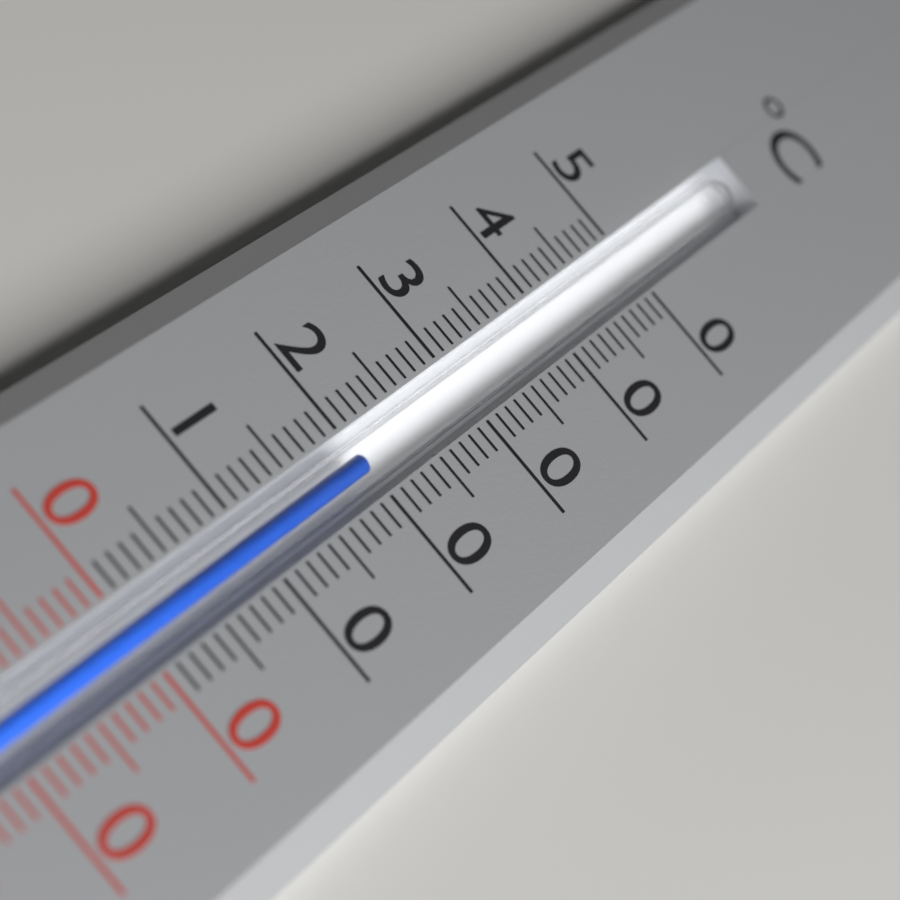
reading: 20 °C
